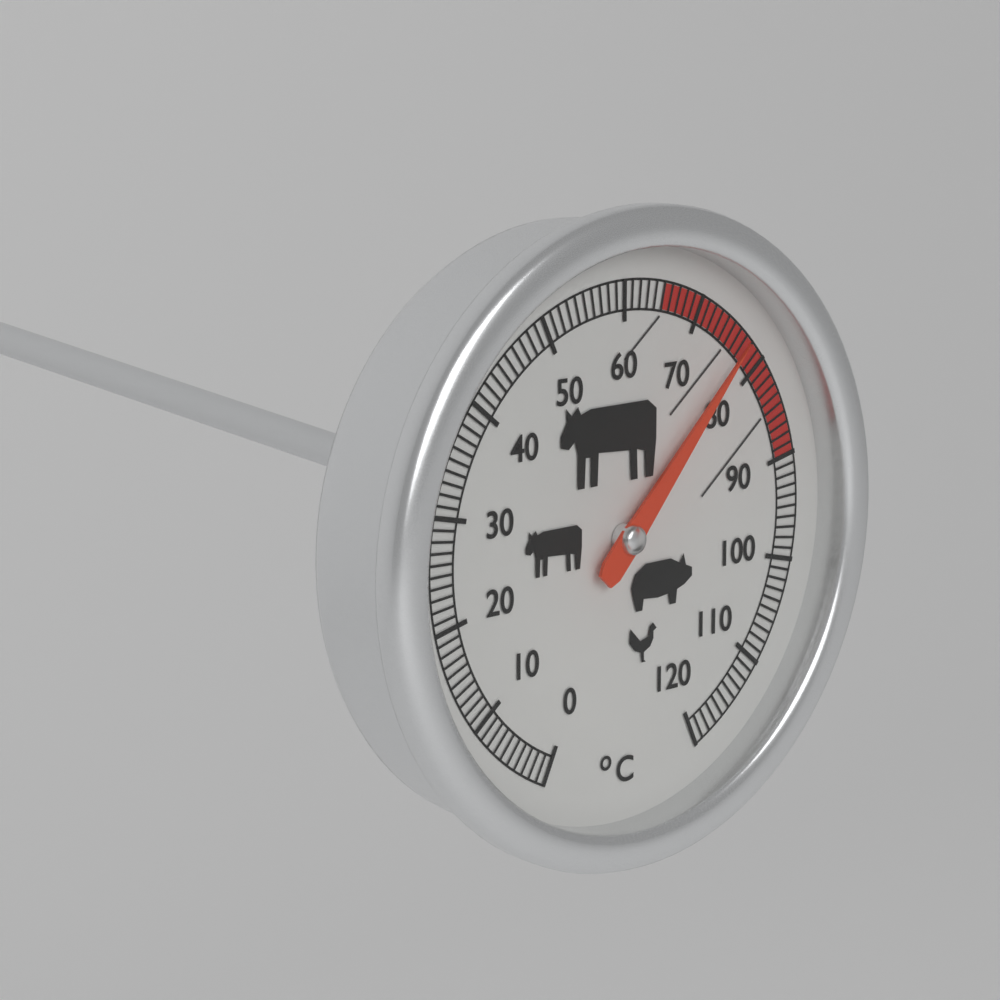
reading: 77 °C
